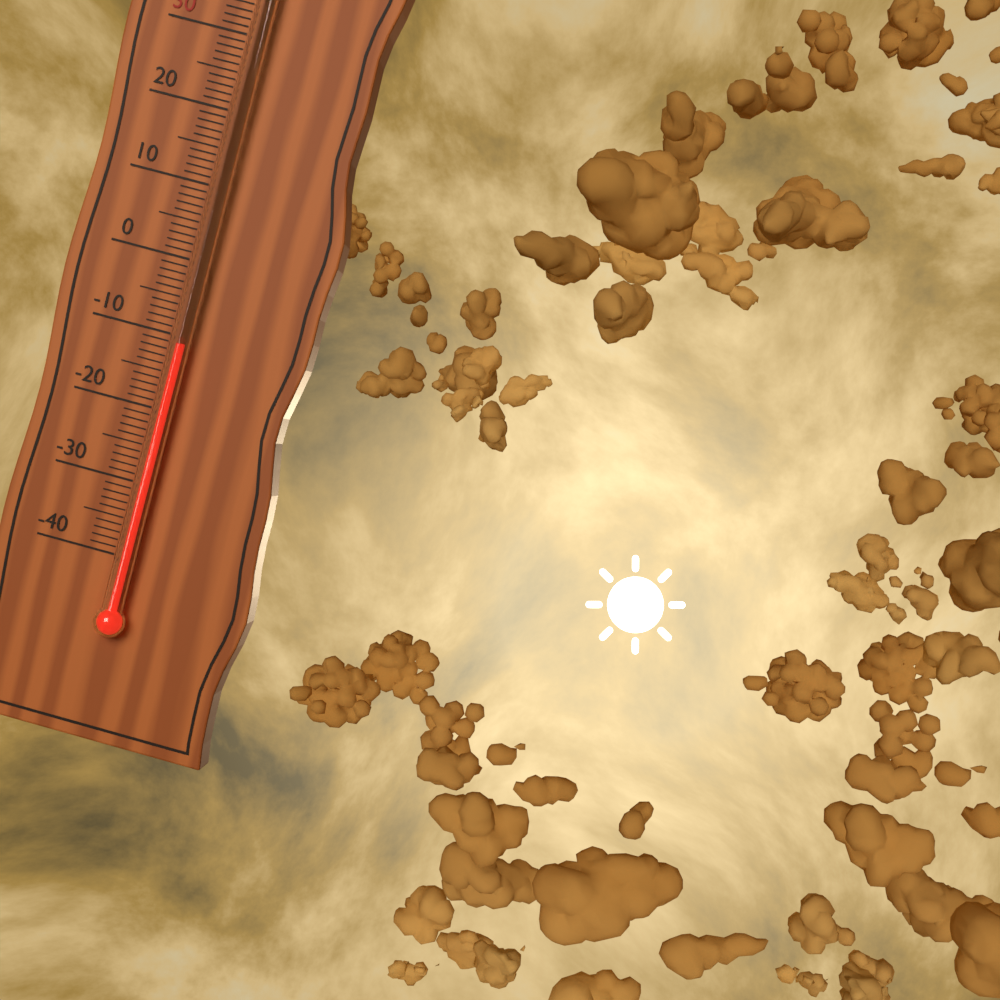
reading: -11 °C
